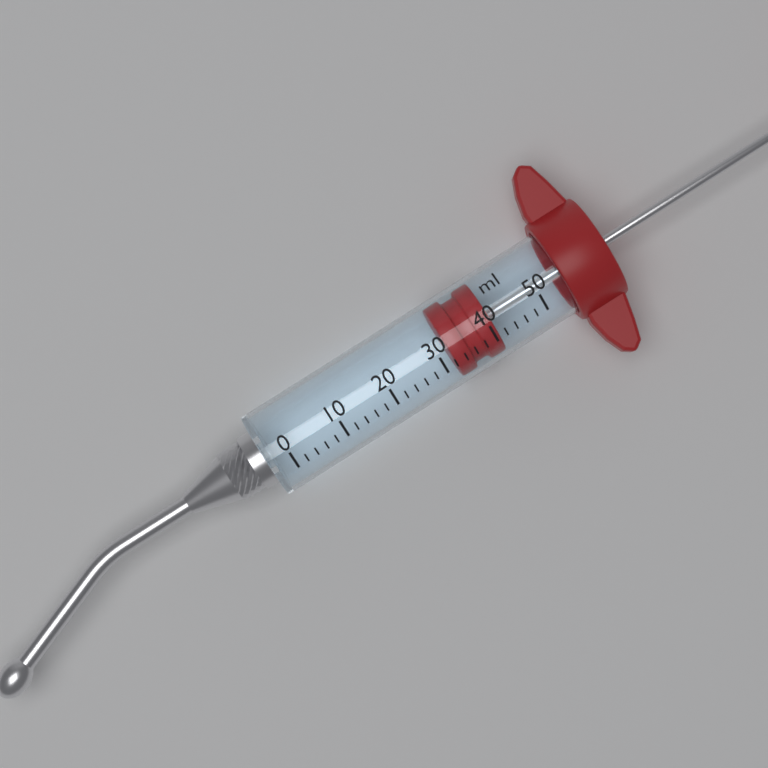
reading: 32 ml
